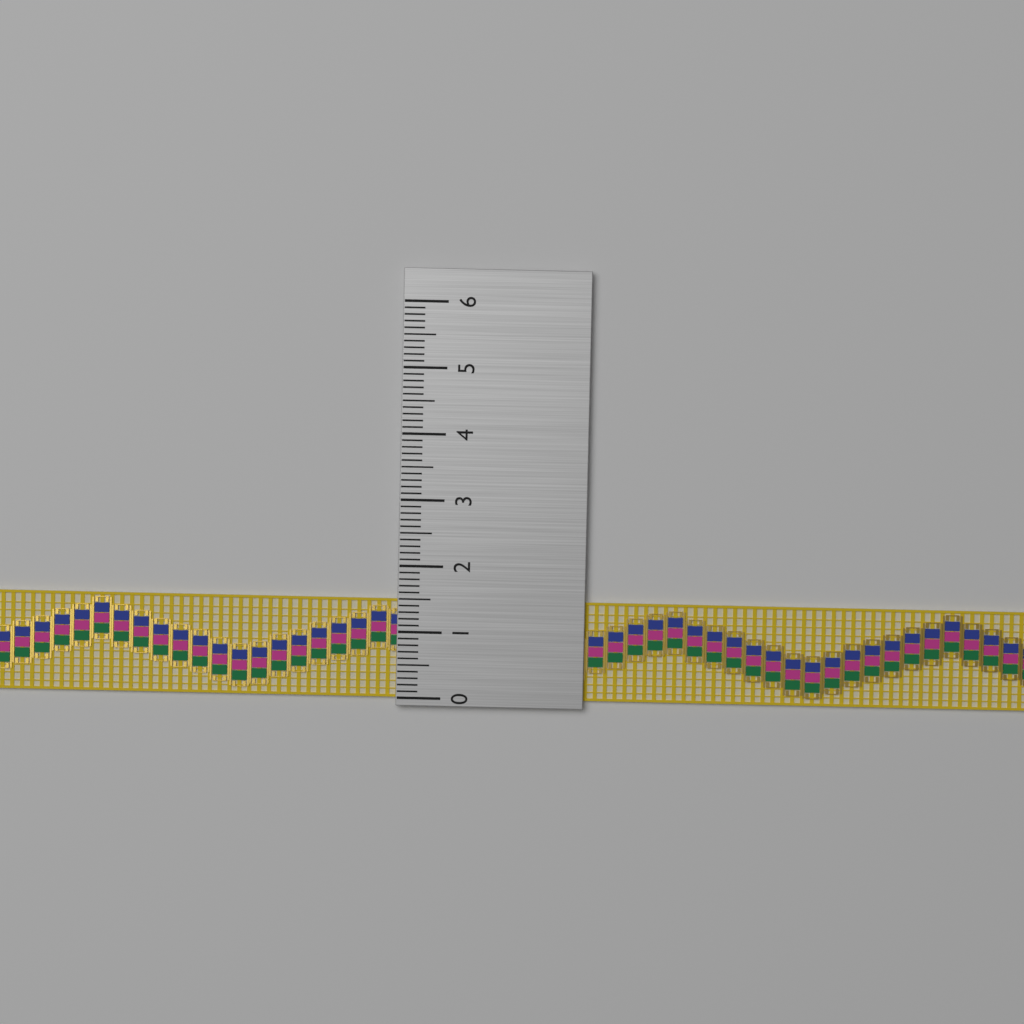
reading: 1.5 (no unit)
